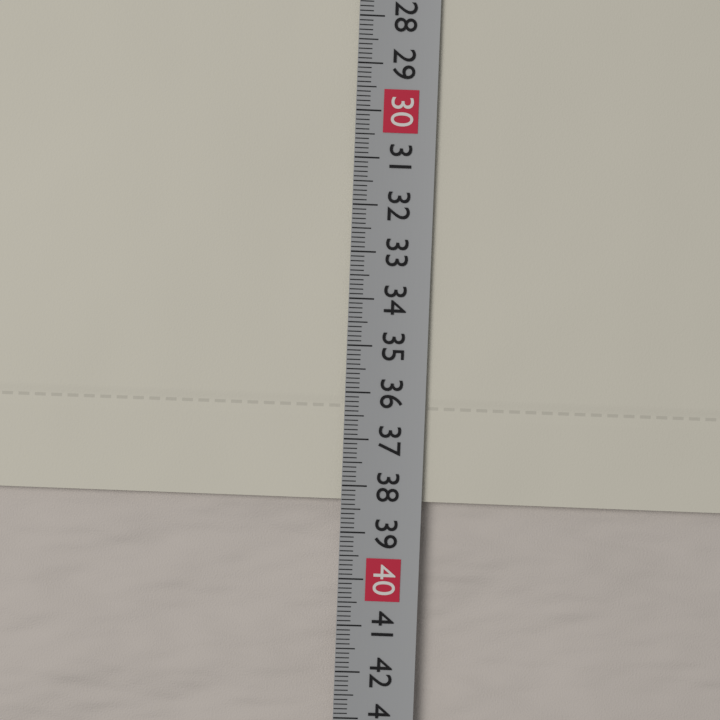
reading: 38.3 cm
